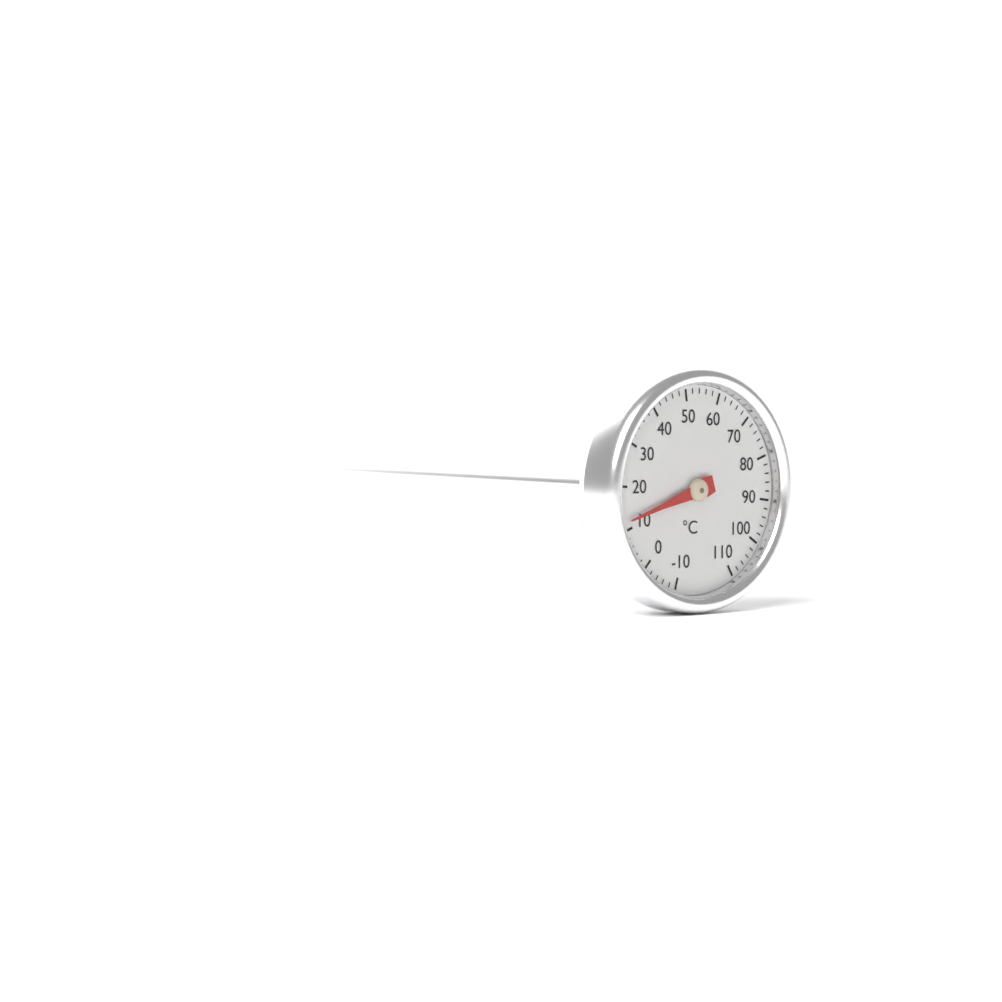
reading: 12 °C
